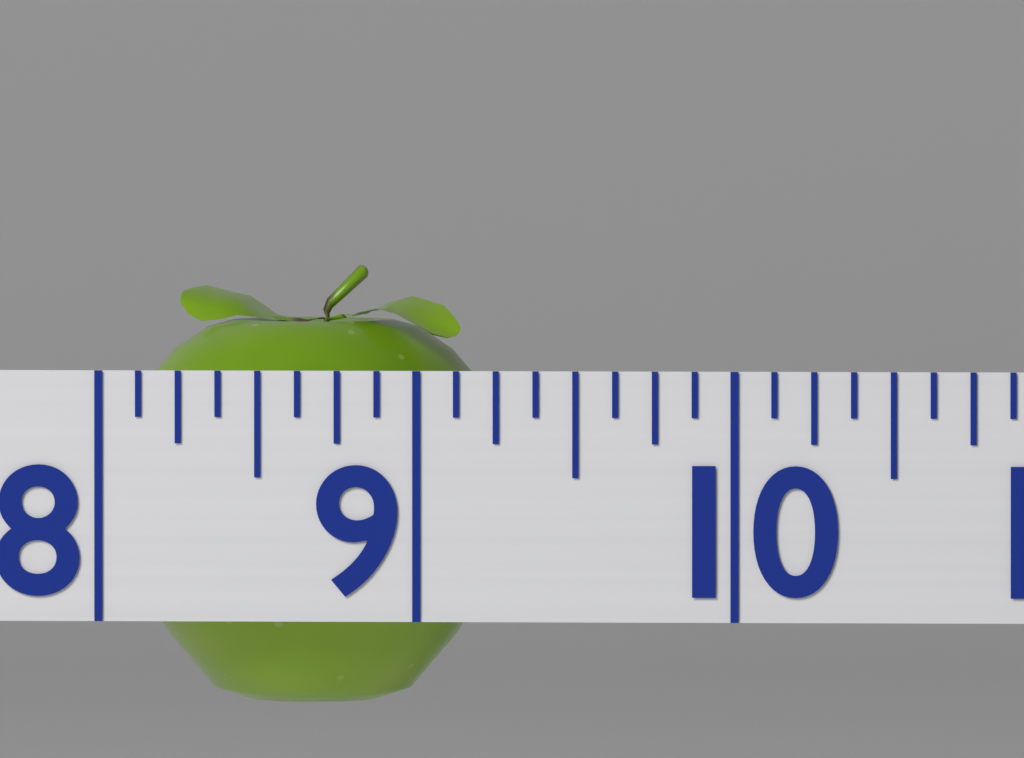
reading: 9.250 (no unit)
